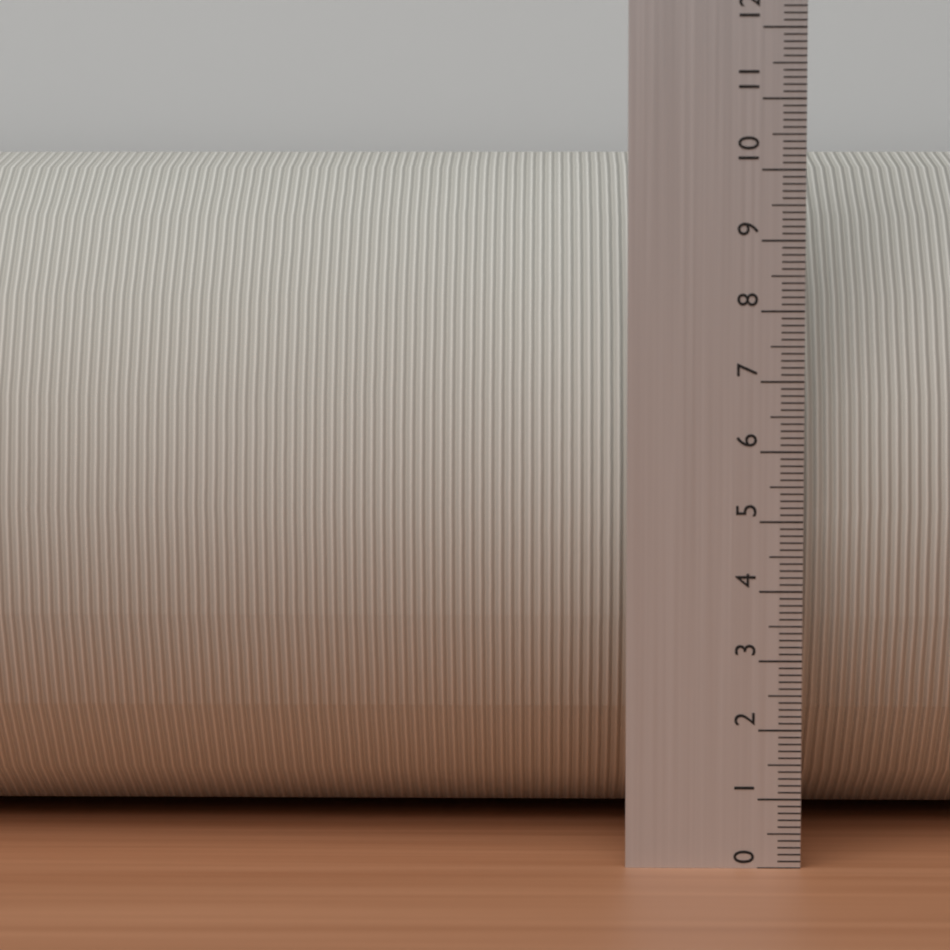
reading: 10.3 (no unit)
